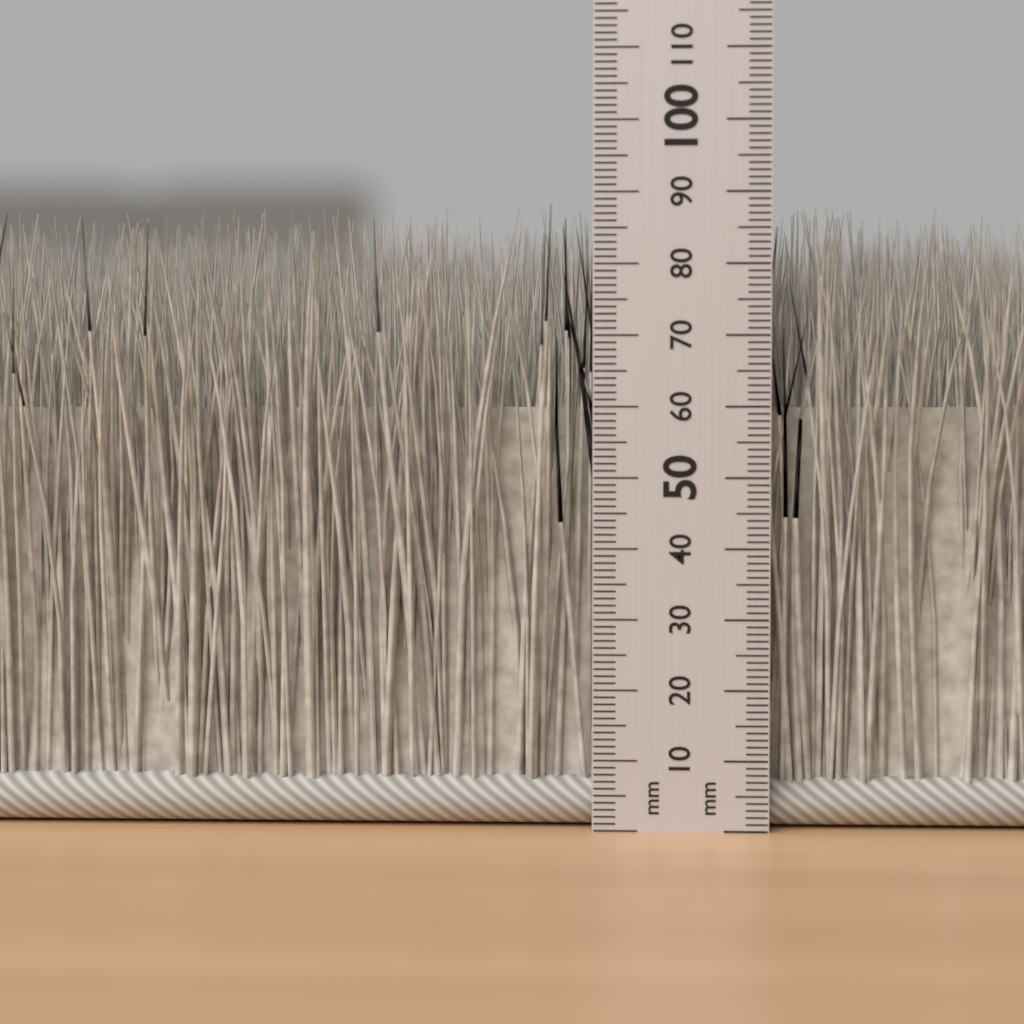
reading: 88 mm
